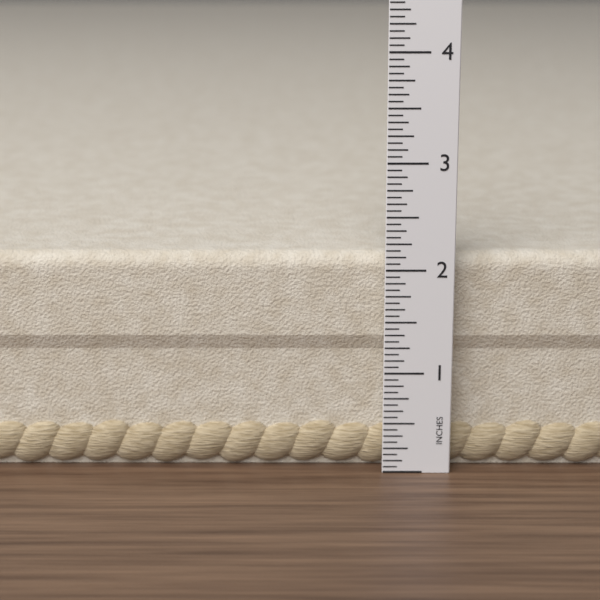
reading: 2.1250 in
